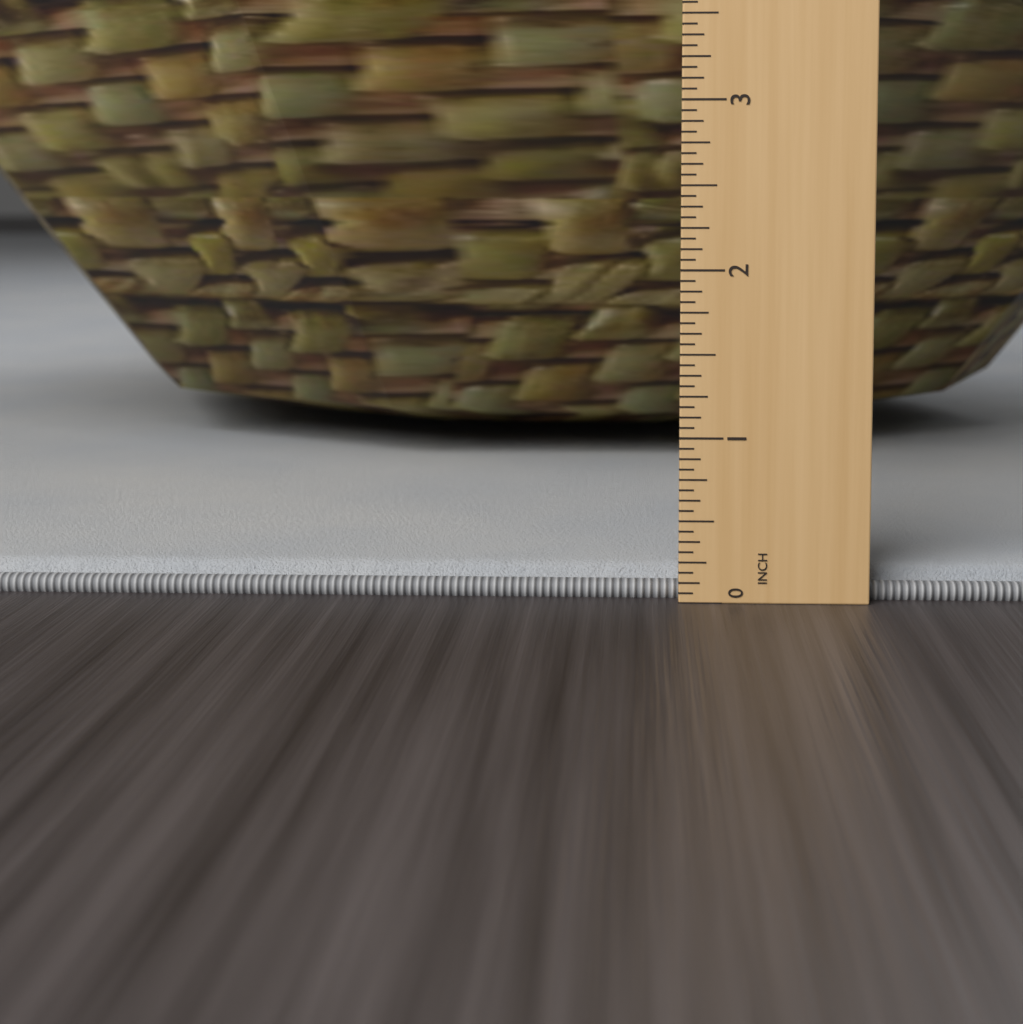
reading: 0.1875 in
